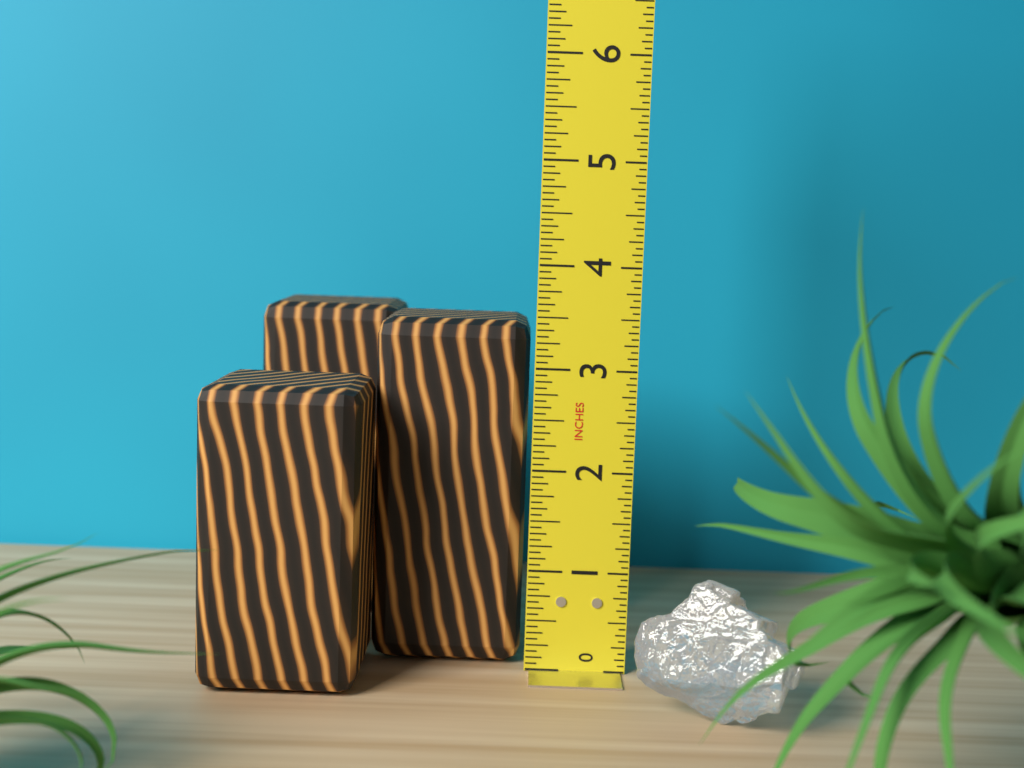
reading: 3.4375 in
